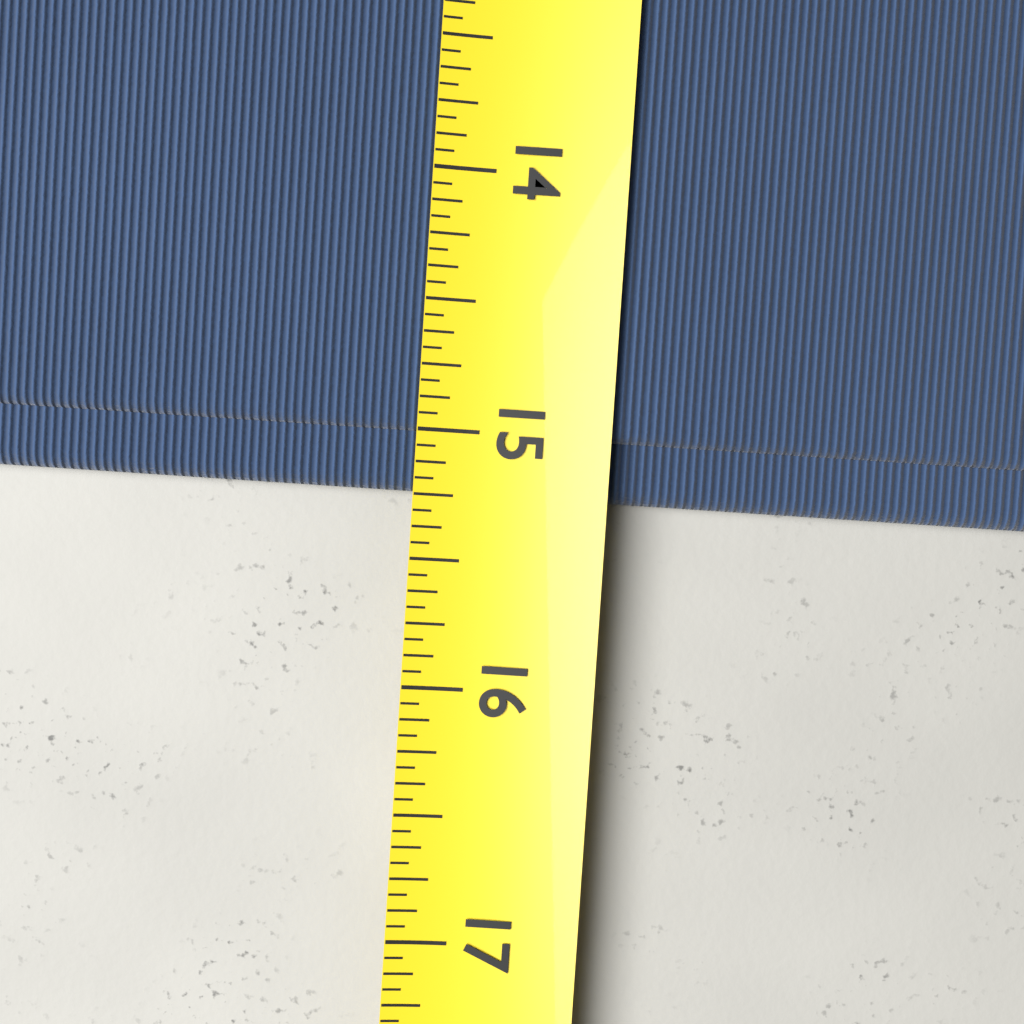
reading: 15.2500 (no unit)
